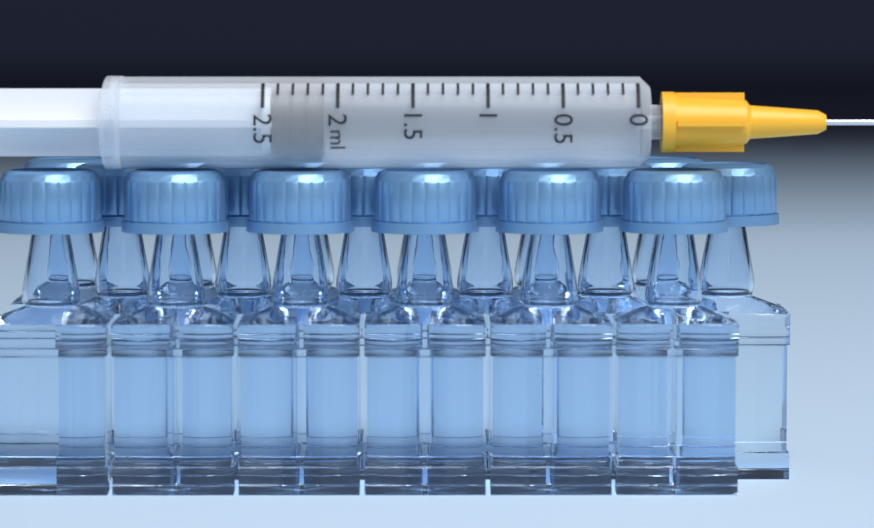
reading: 2.1 ml
